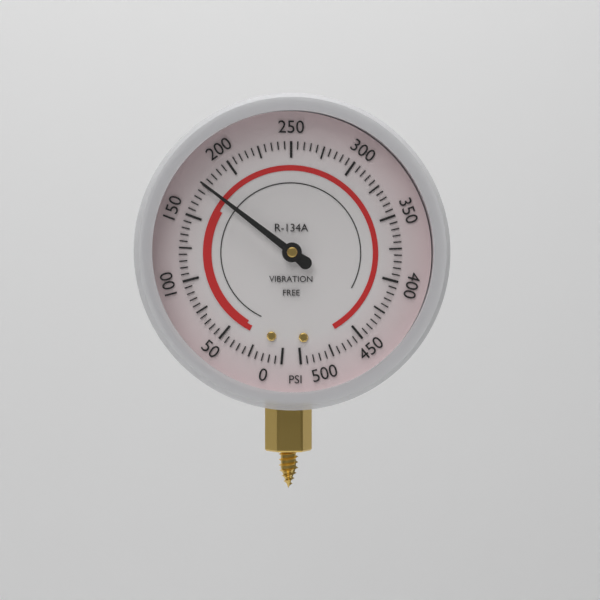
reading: 175 psi
